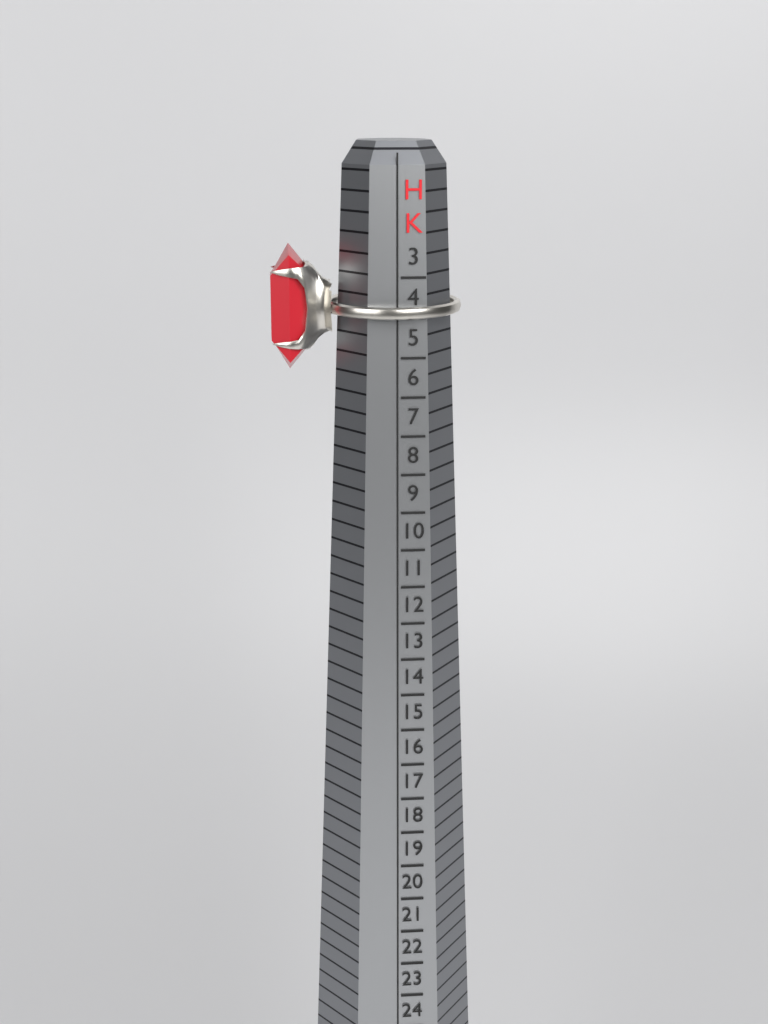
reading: 4 HK
